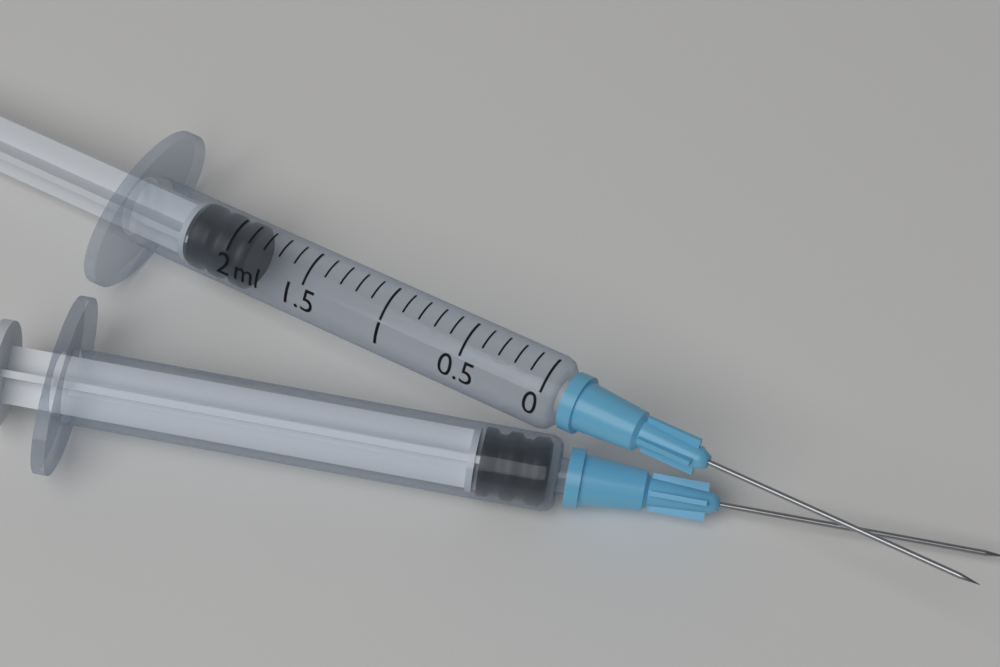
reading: 1.9 ml
